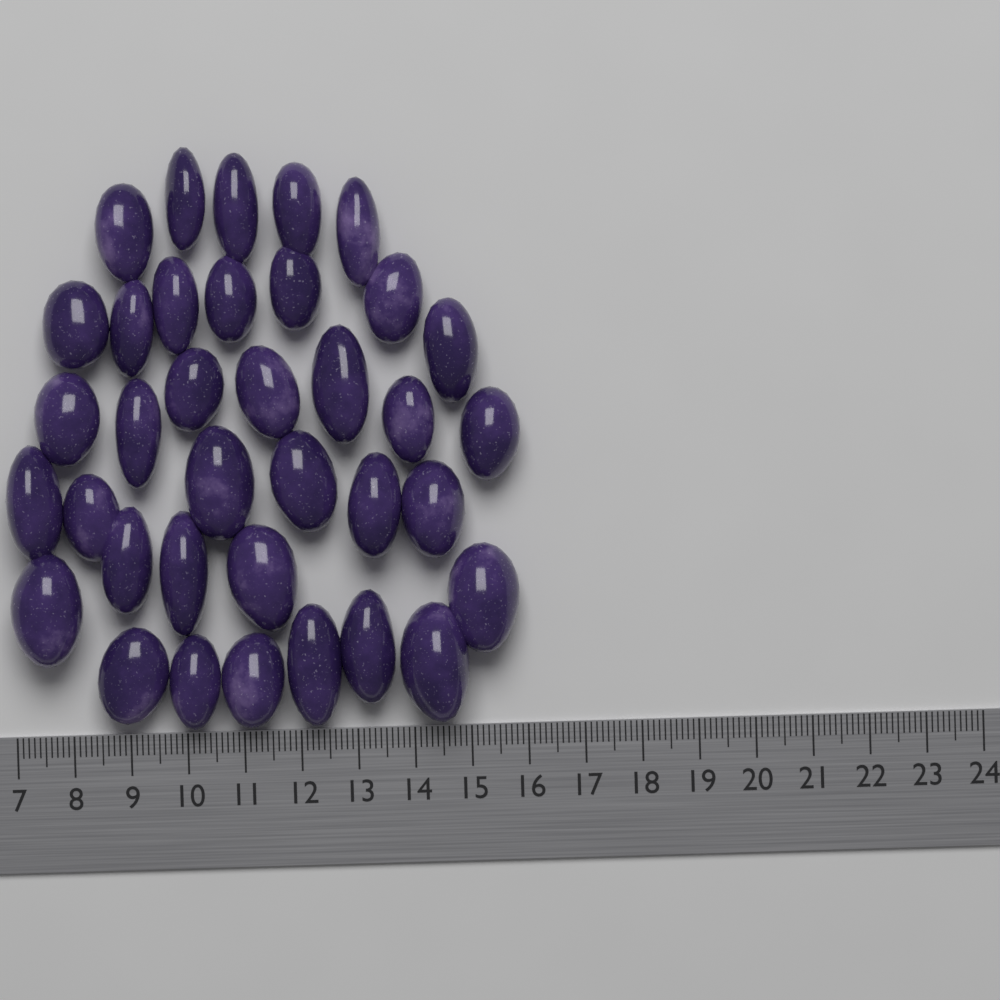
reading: 16.0 (no unit)
